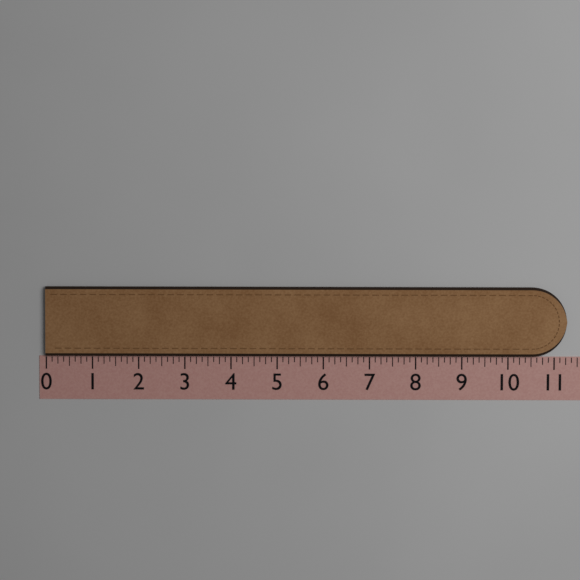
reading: 11.250 (no unit)
